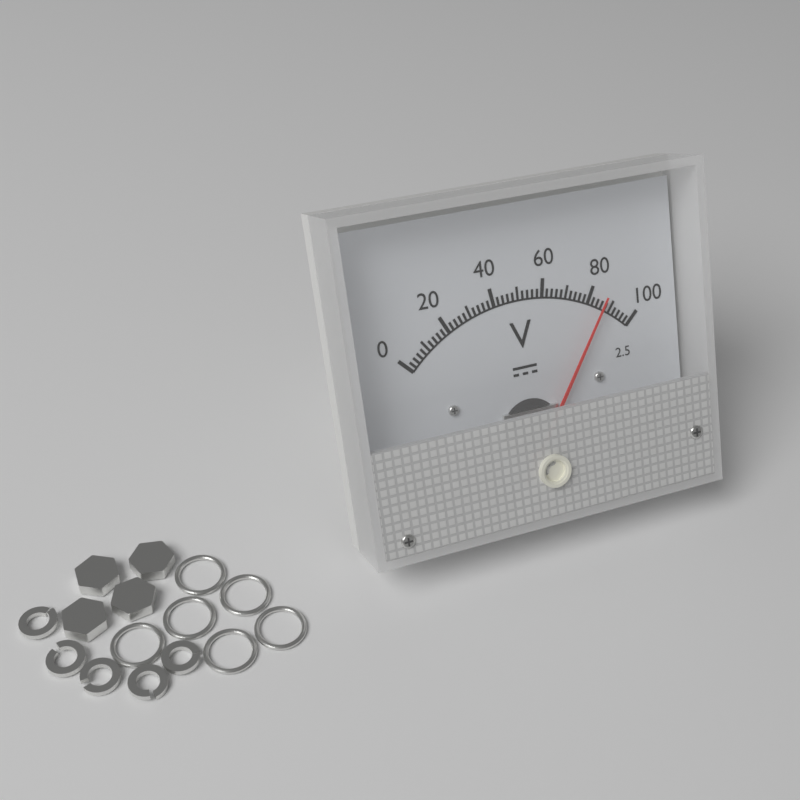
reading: 86 V
